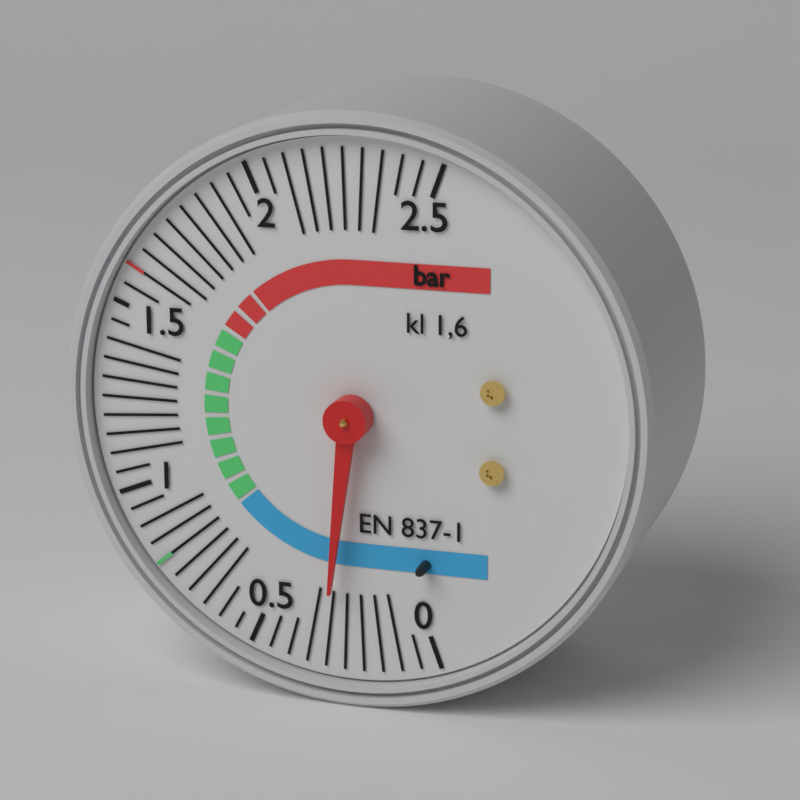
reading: 0.30 bar
